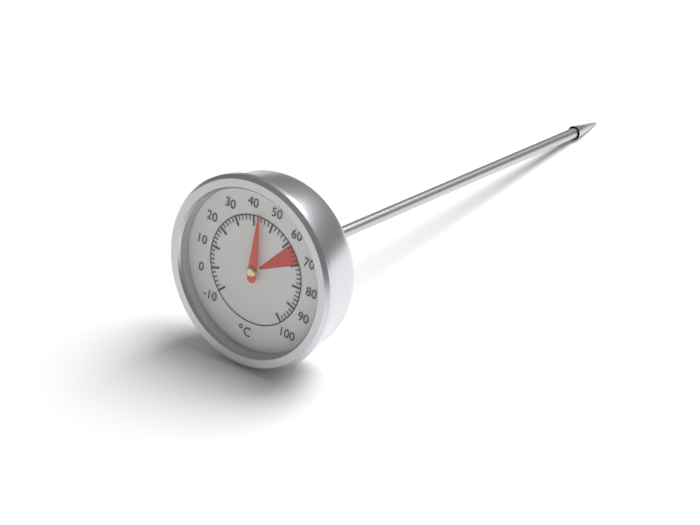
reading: 44 °C
